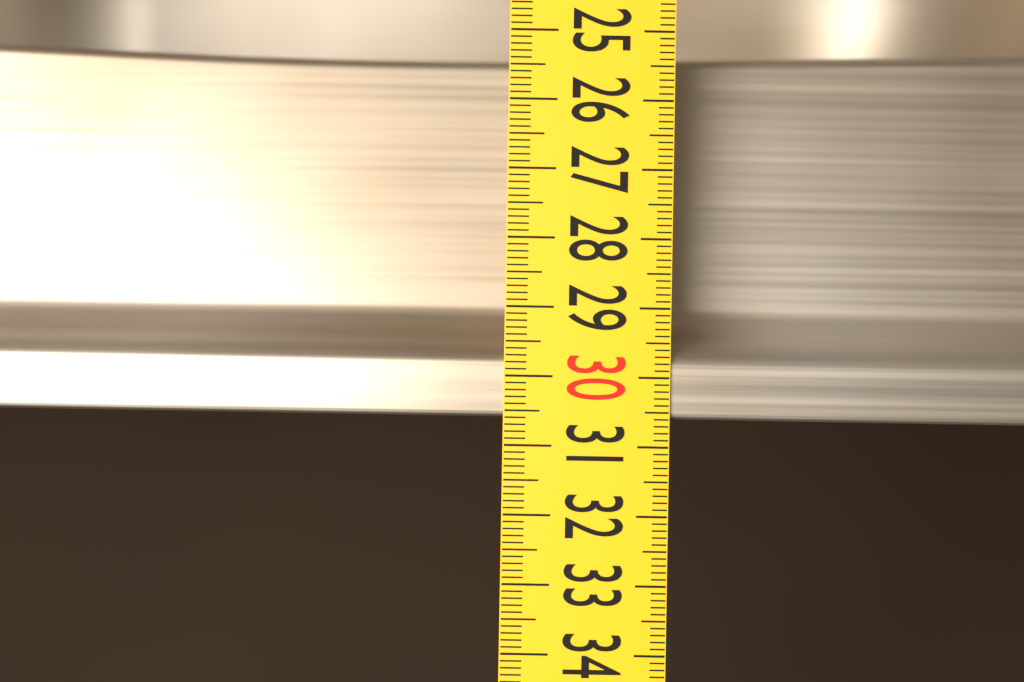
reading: 30.6 (no unit)
